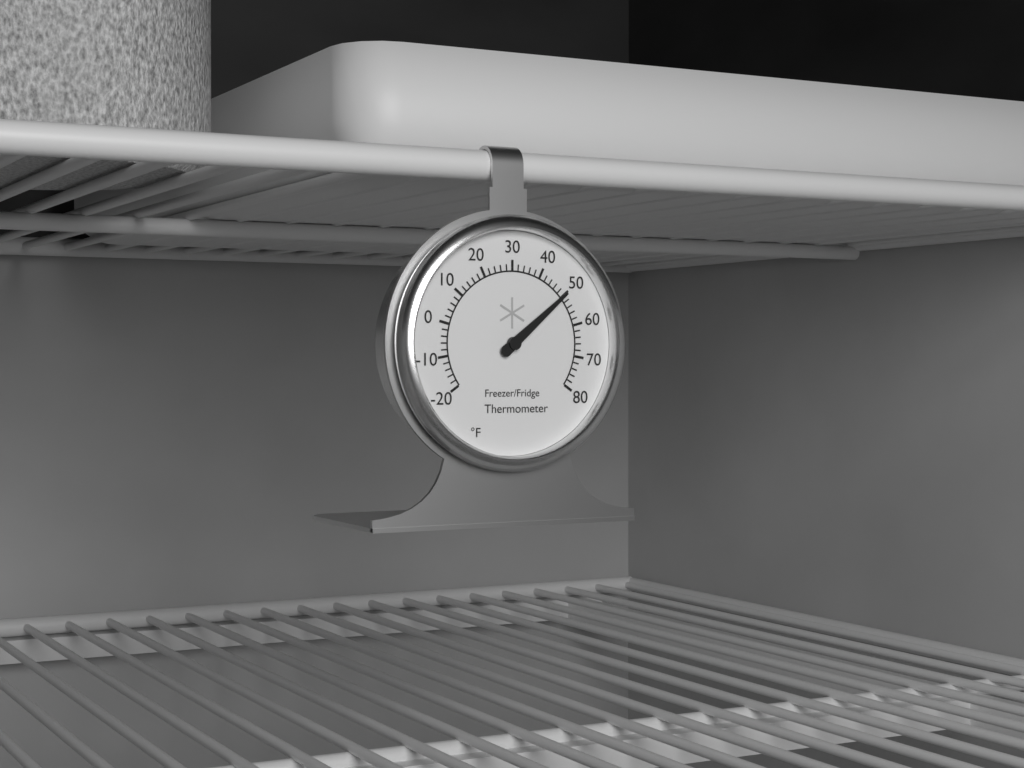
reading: 50 °F
